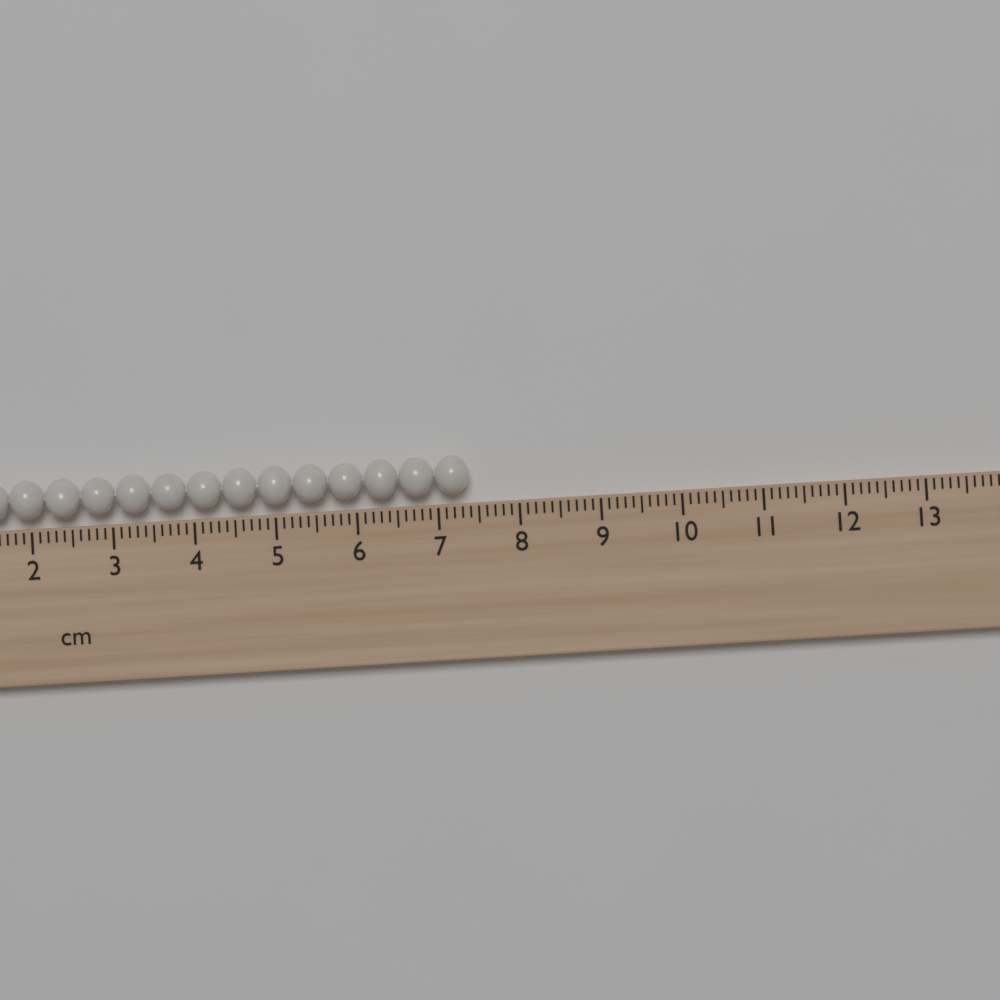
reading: 7.4 cm
